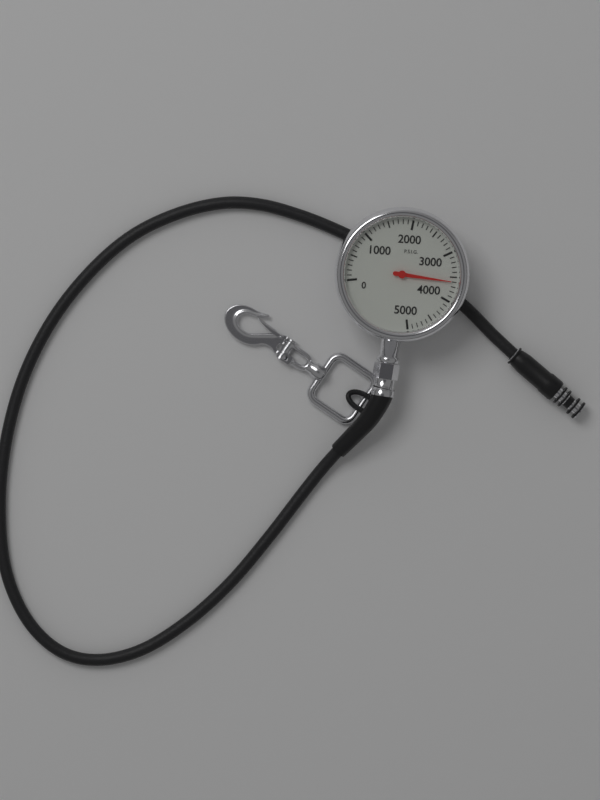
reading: 3600 psi
